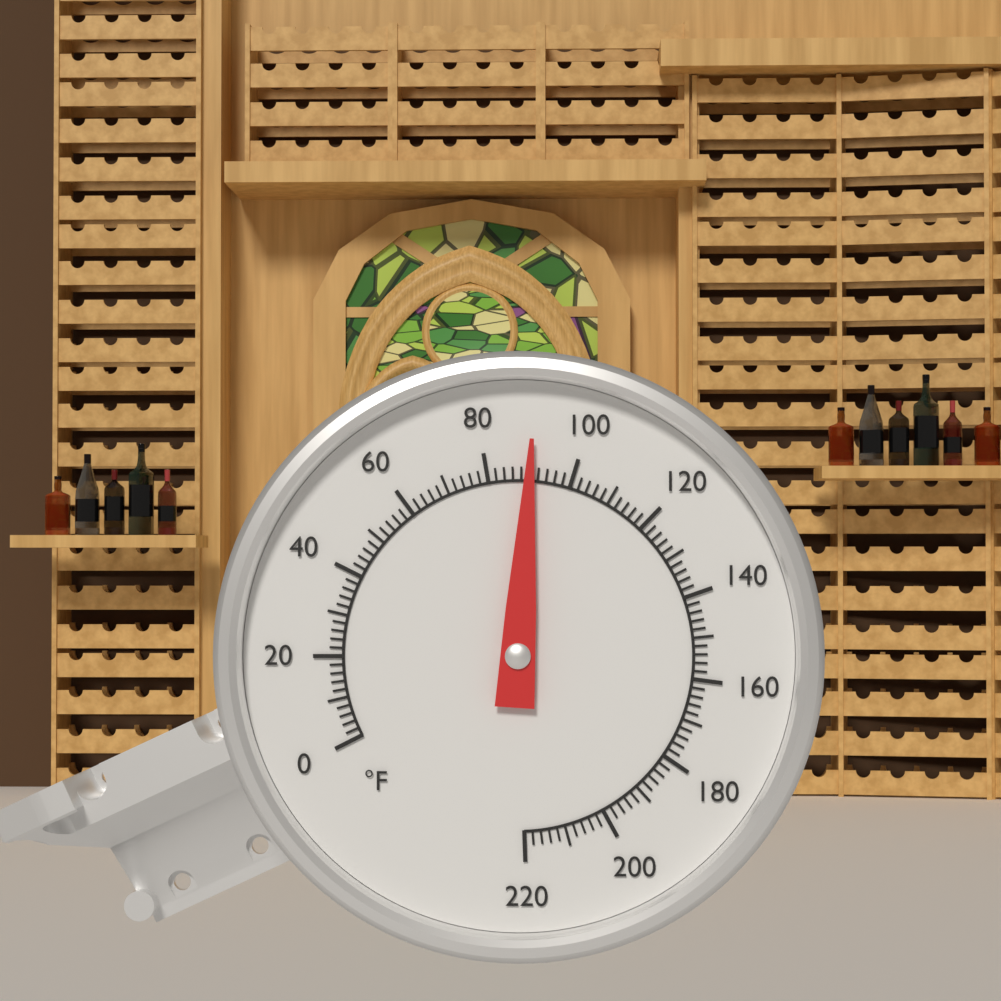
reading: 90 °F
